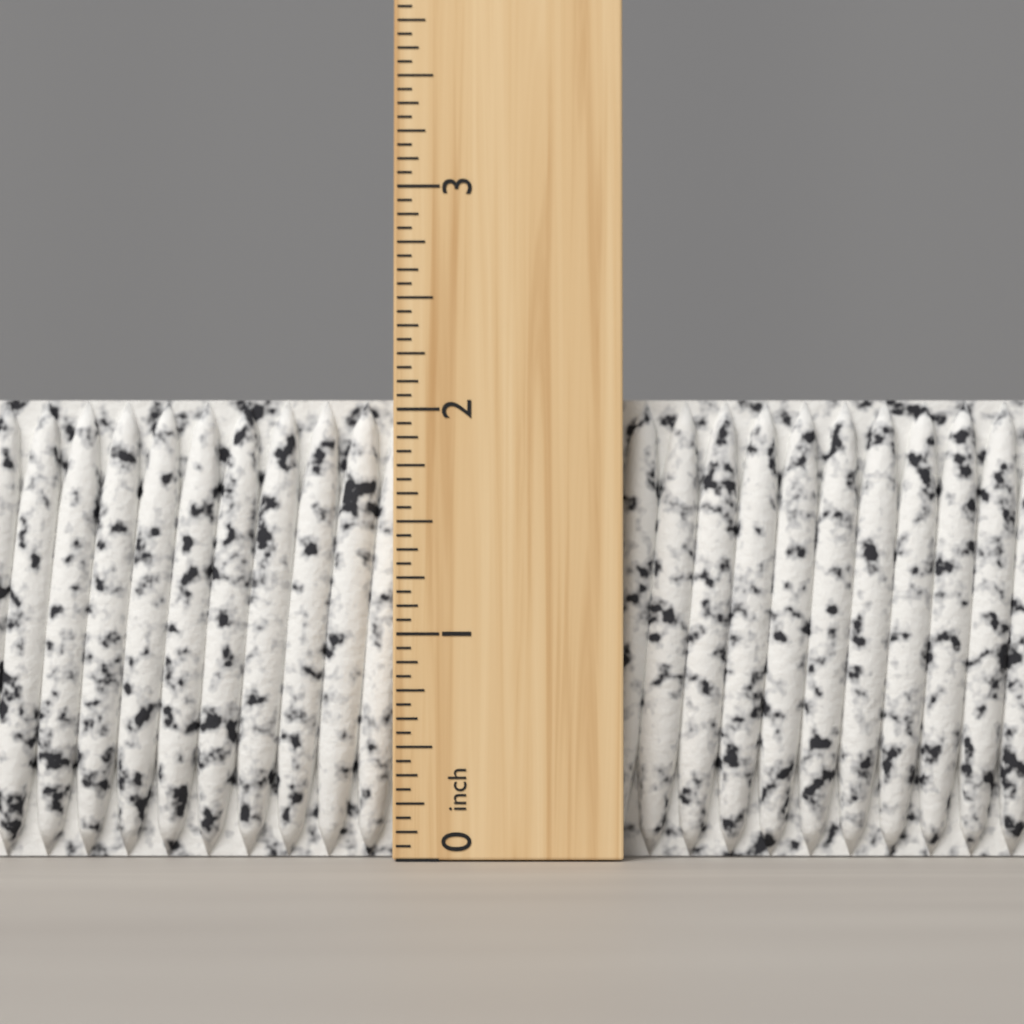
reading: 2.0625 inch
